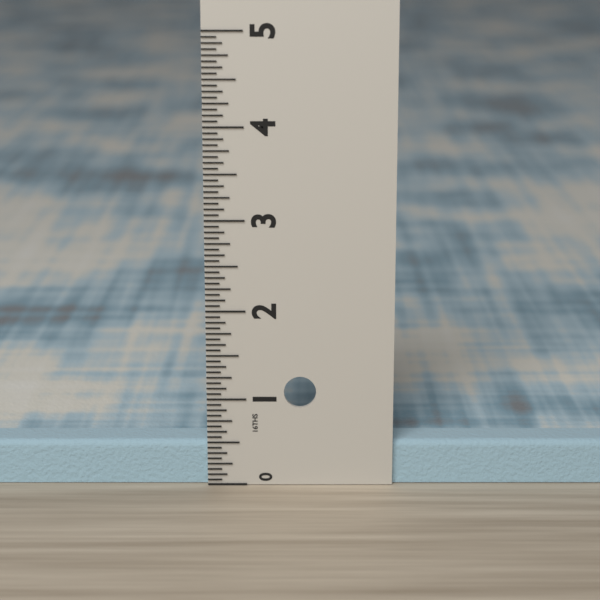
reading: 0.5000 in
